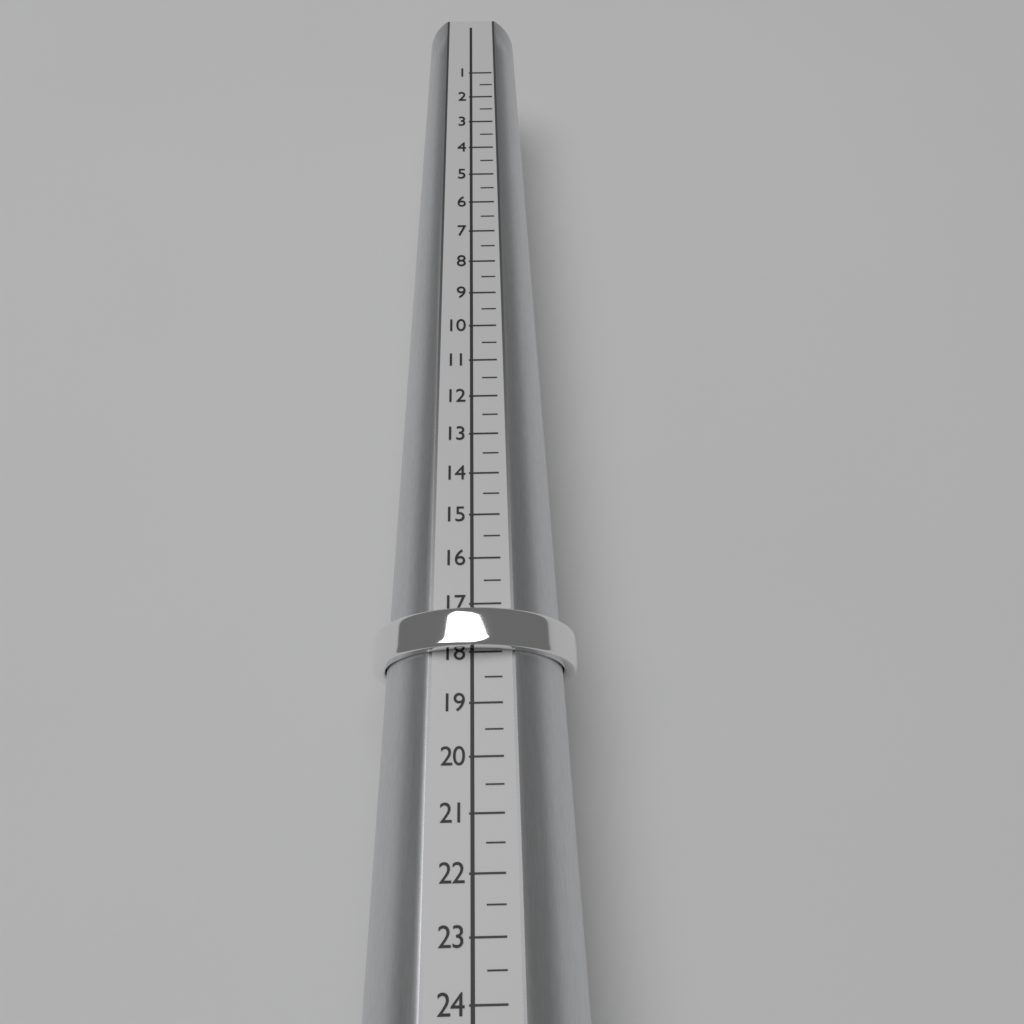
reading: 18.0 (no unit)
